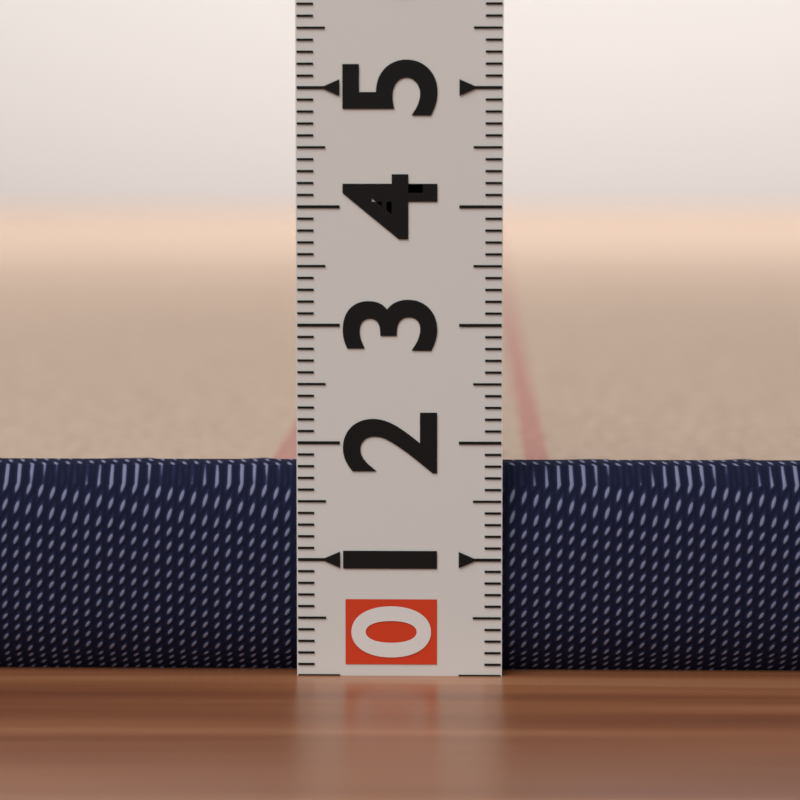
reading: 1.8 (no unit)
